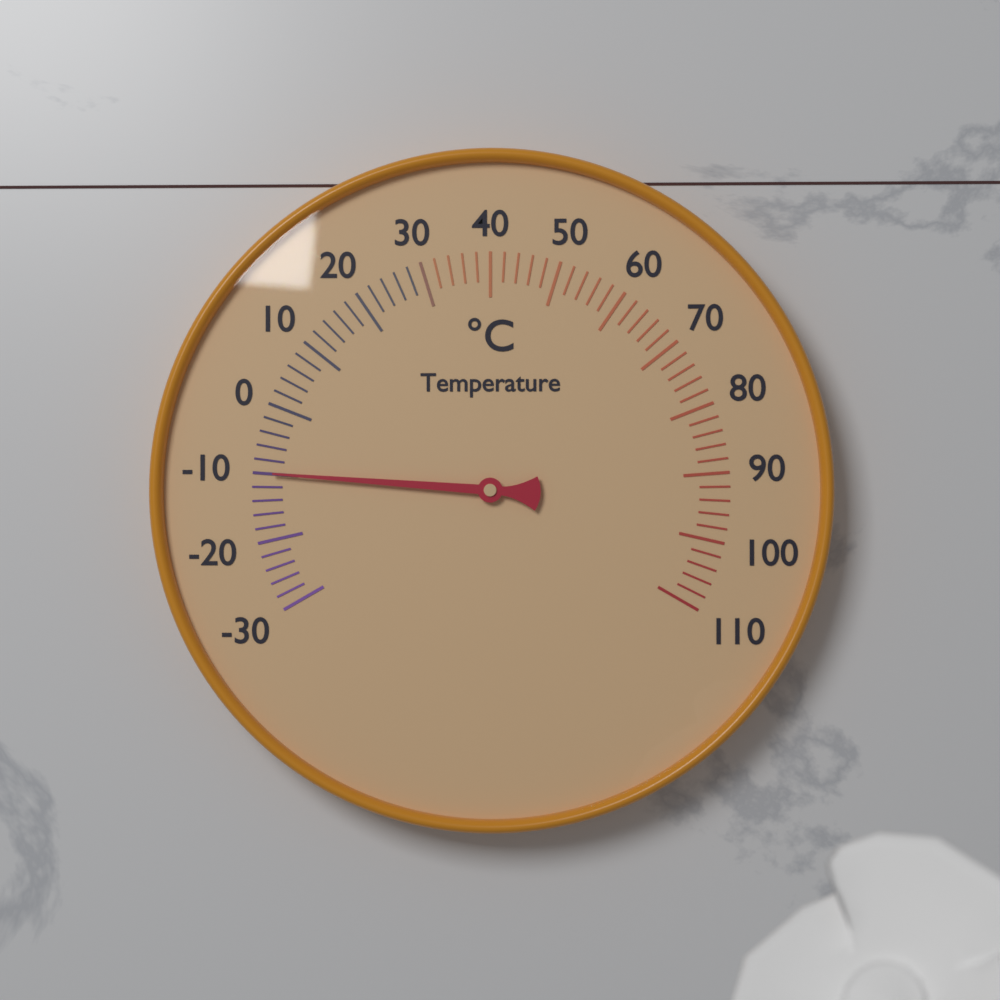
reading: -10 °C
